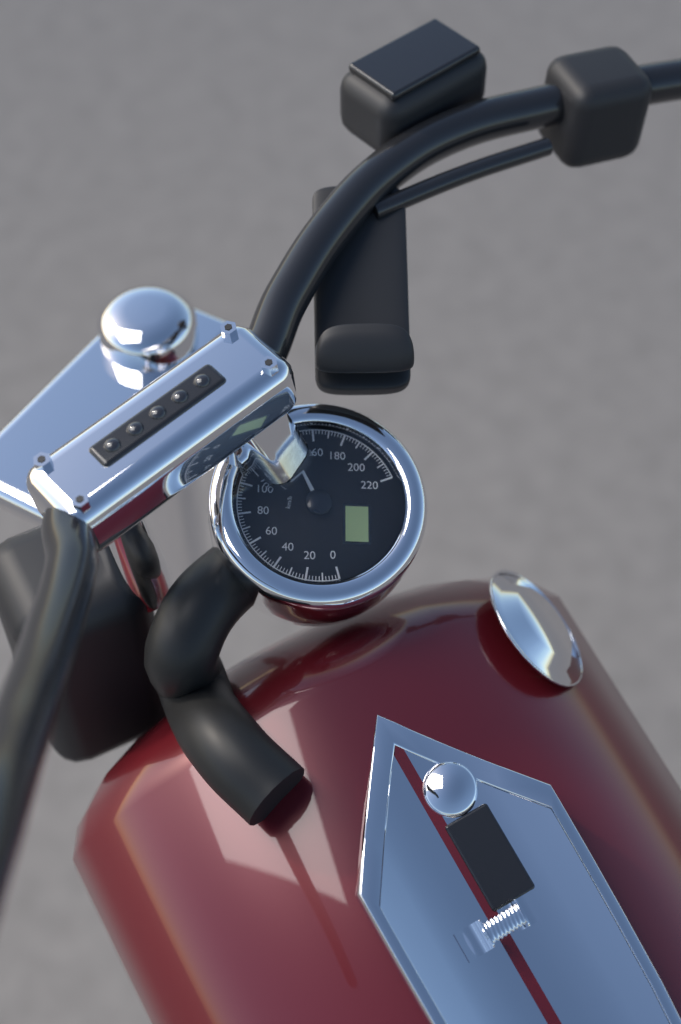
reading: 142 km/h
